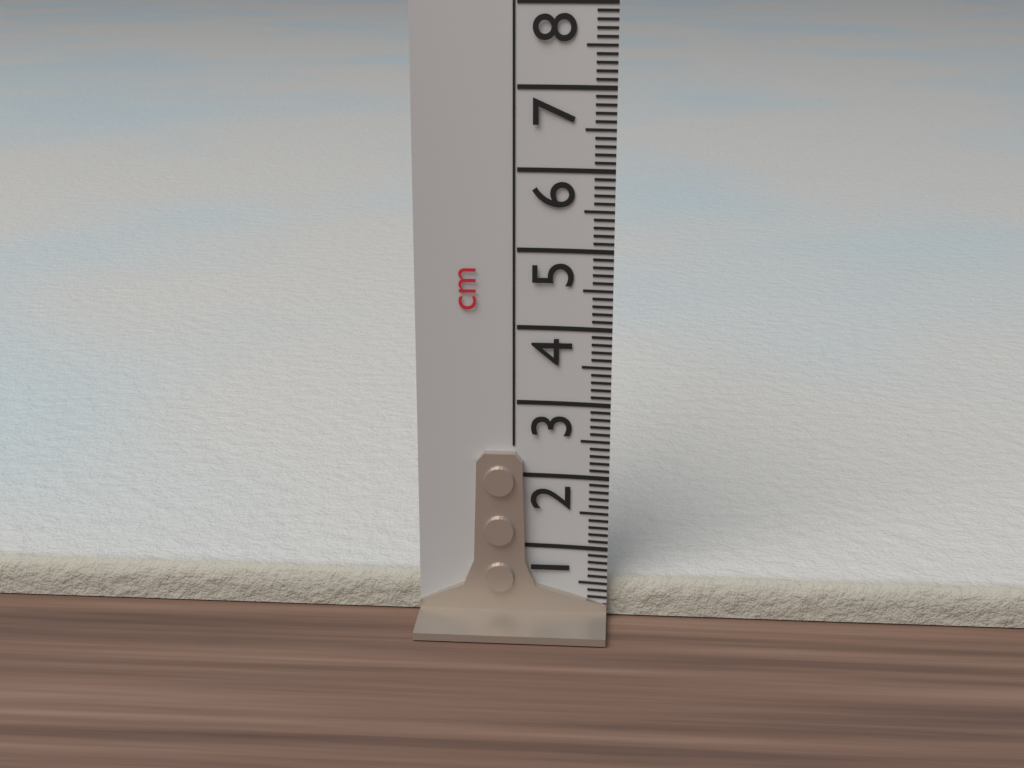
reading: 0.5 cm
